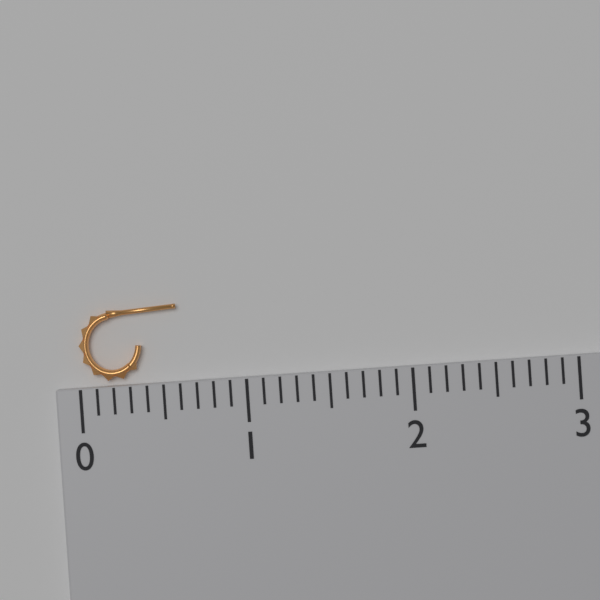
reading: 0.6 (no unit)
